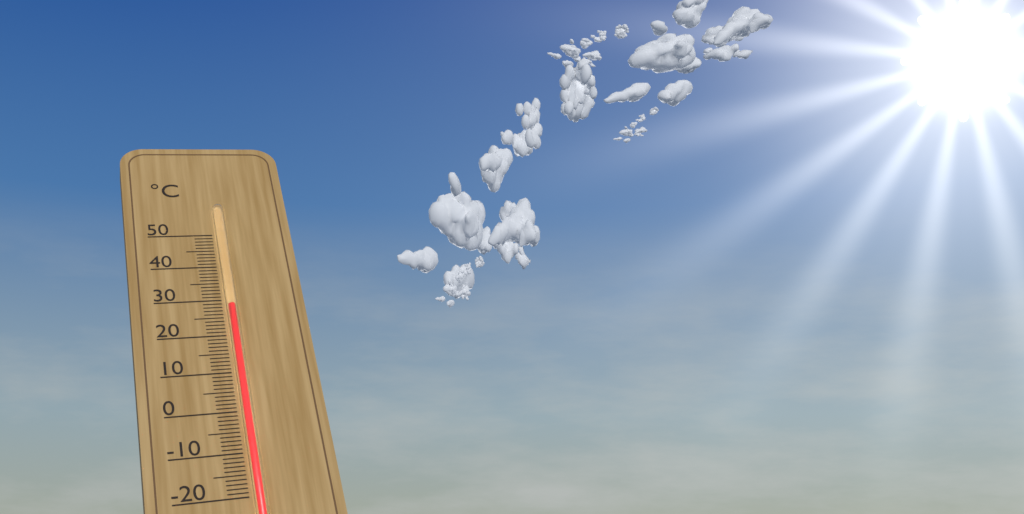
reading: 28 °C
